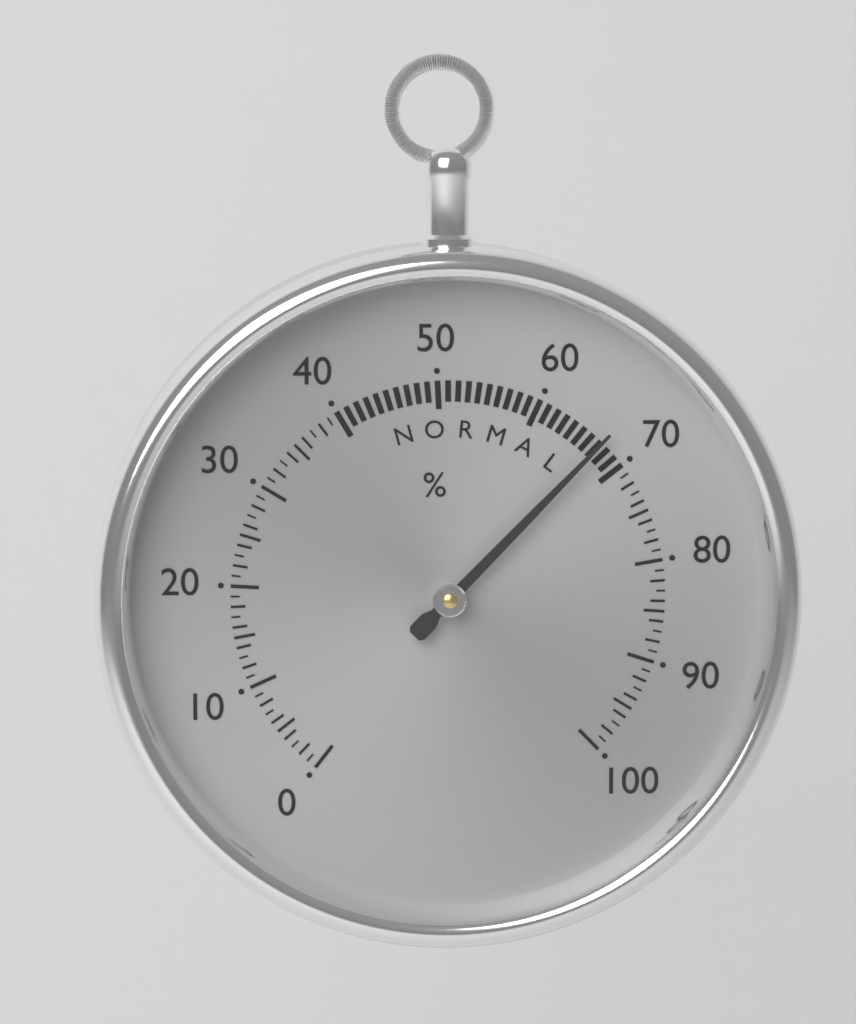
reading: 67 %
